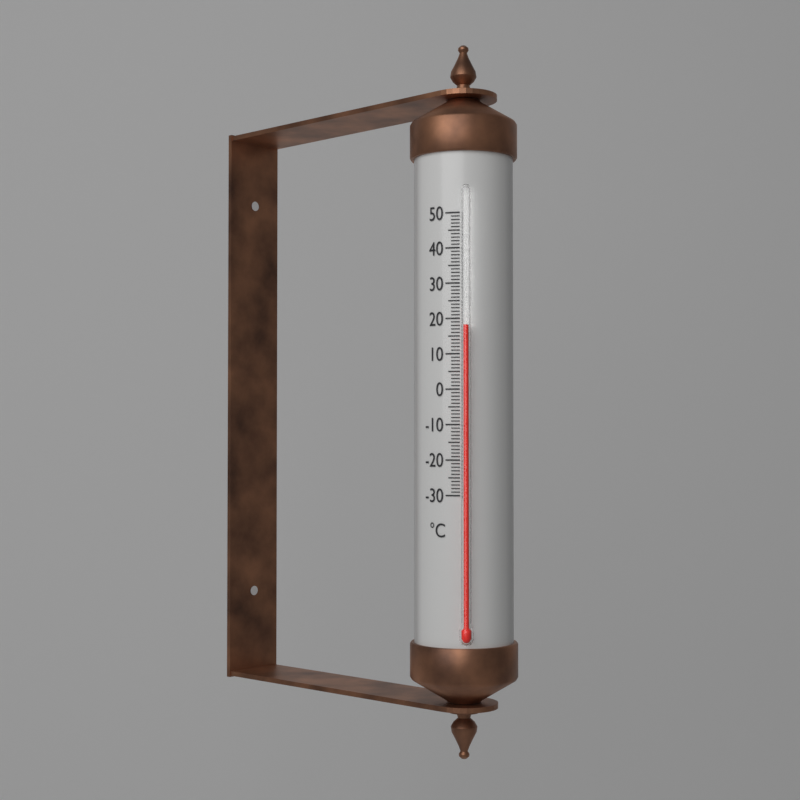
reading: 18 °C
